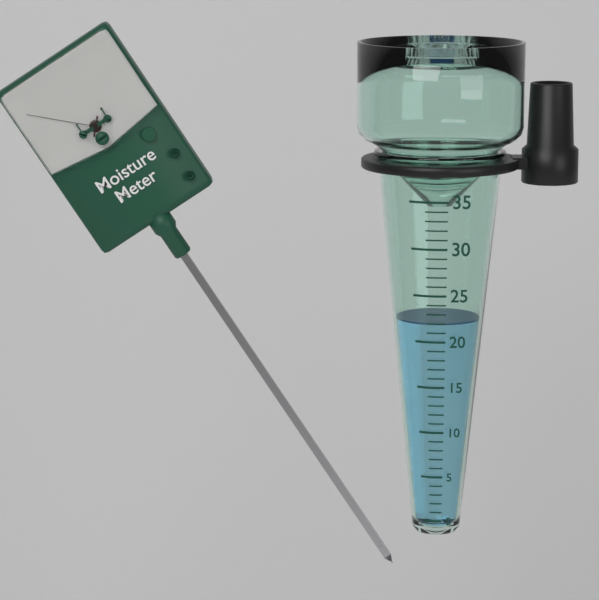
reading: 22 (no unit)
